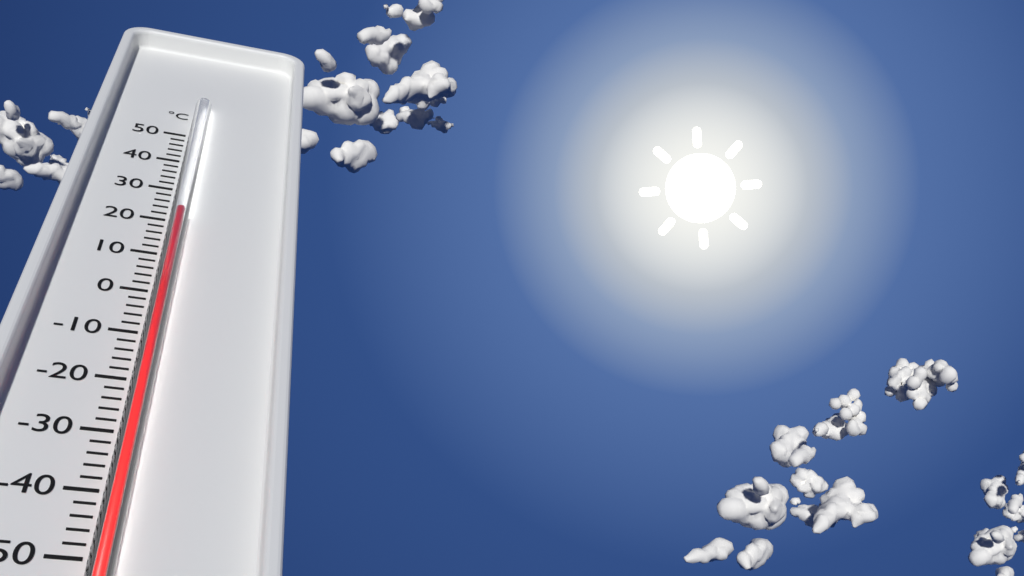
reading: 20 °C
